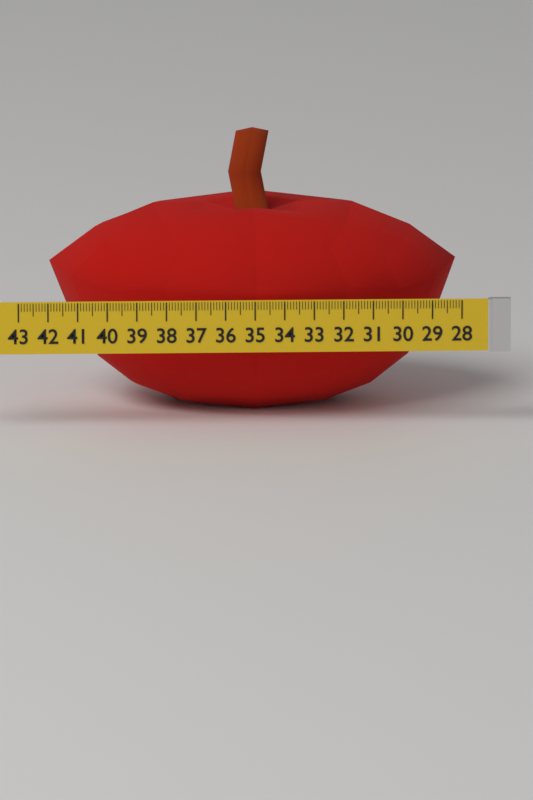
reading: 41.9 (no unit)
